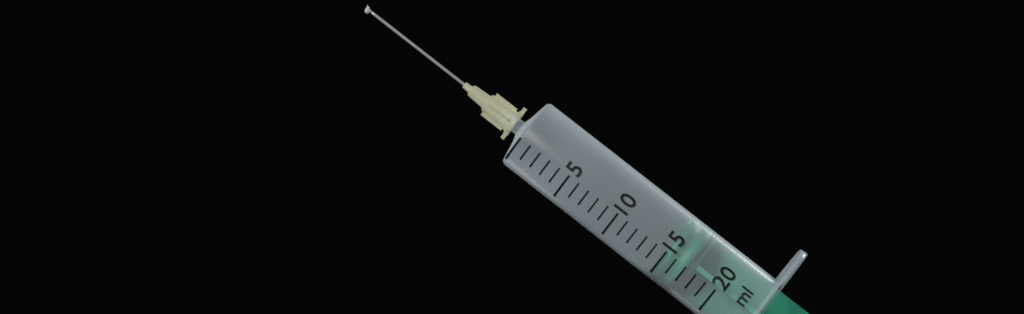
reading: 15 ml
